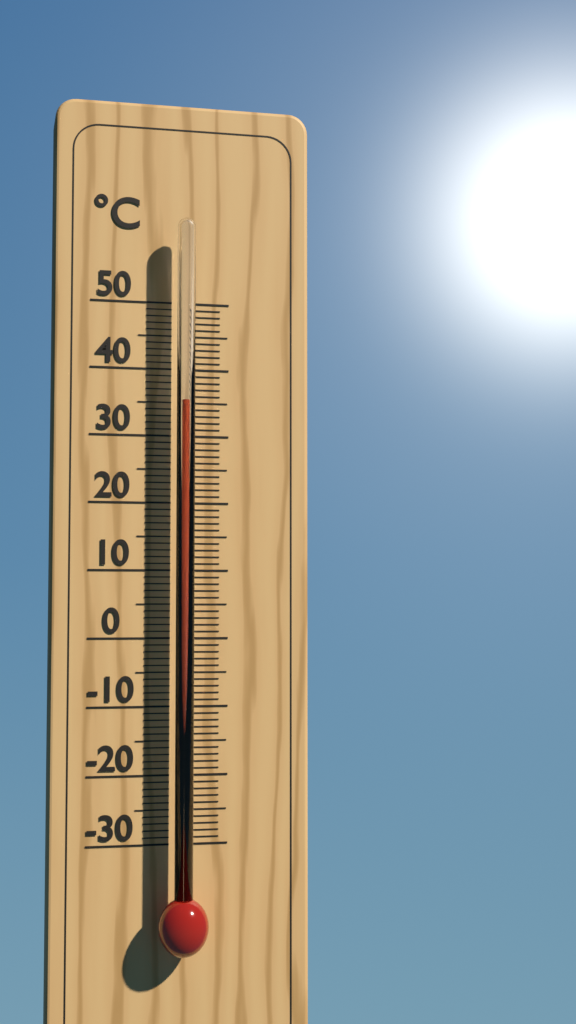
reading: 35 °C
